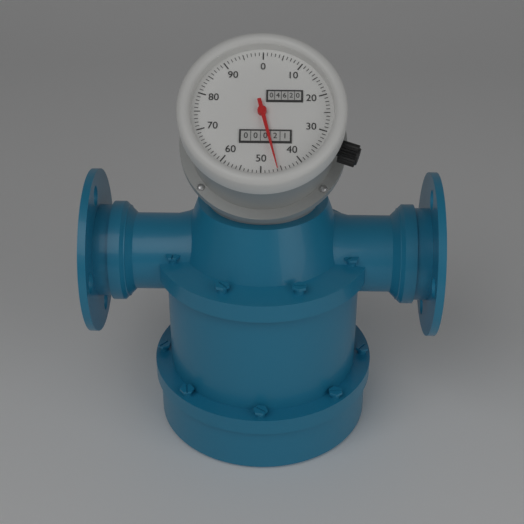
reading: 46 L
